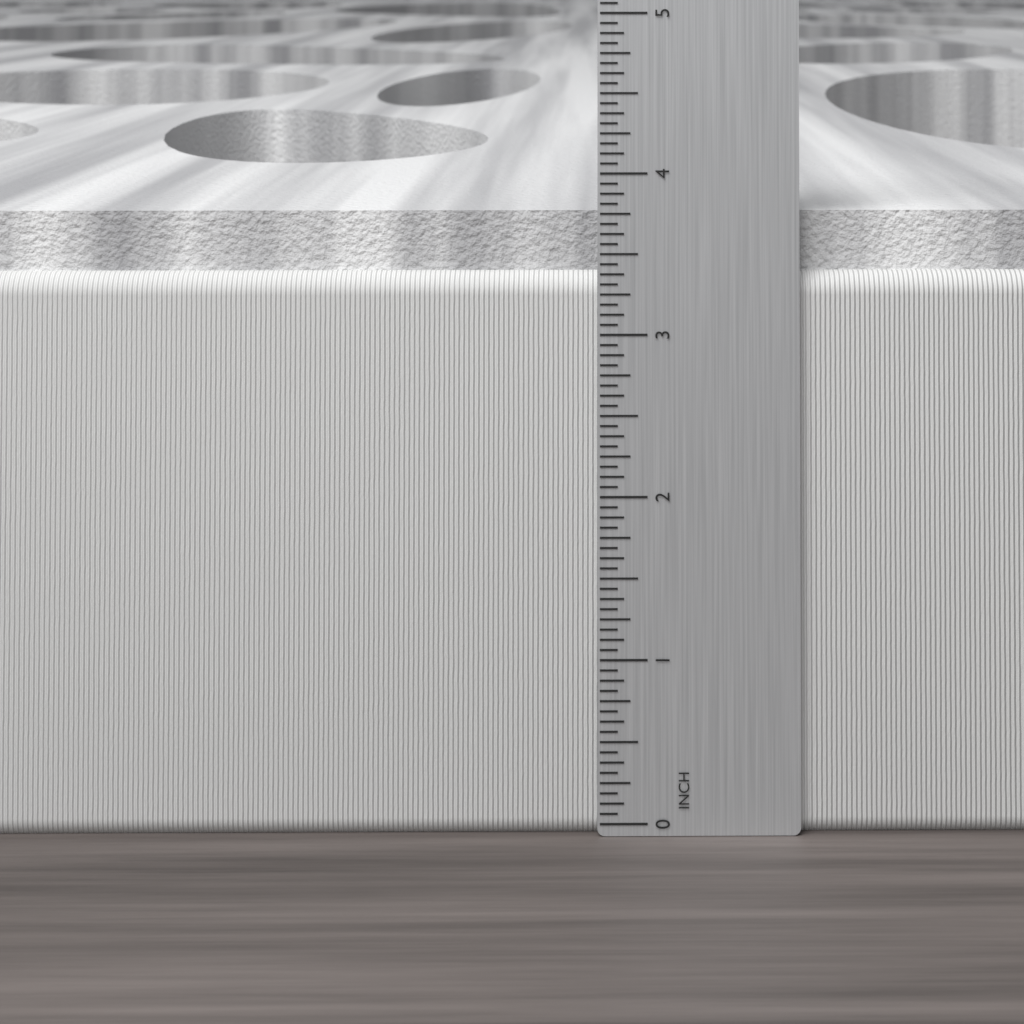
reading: 3.7500 in
